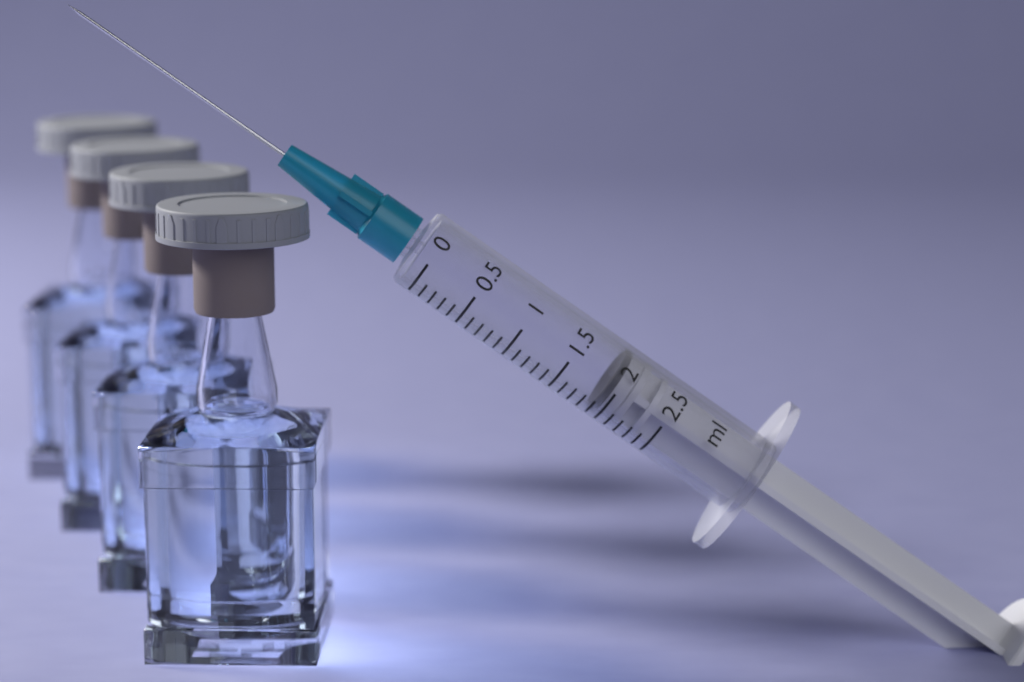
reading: 1.9 ml
